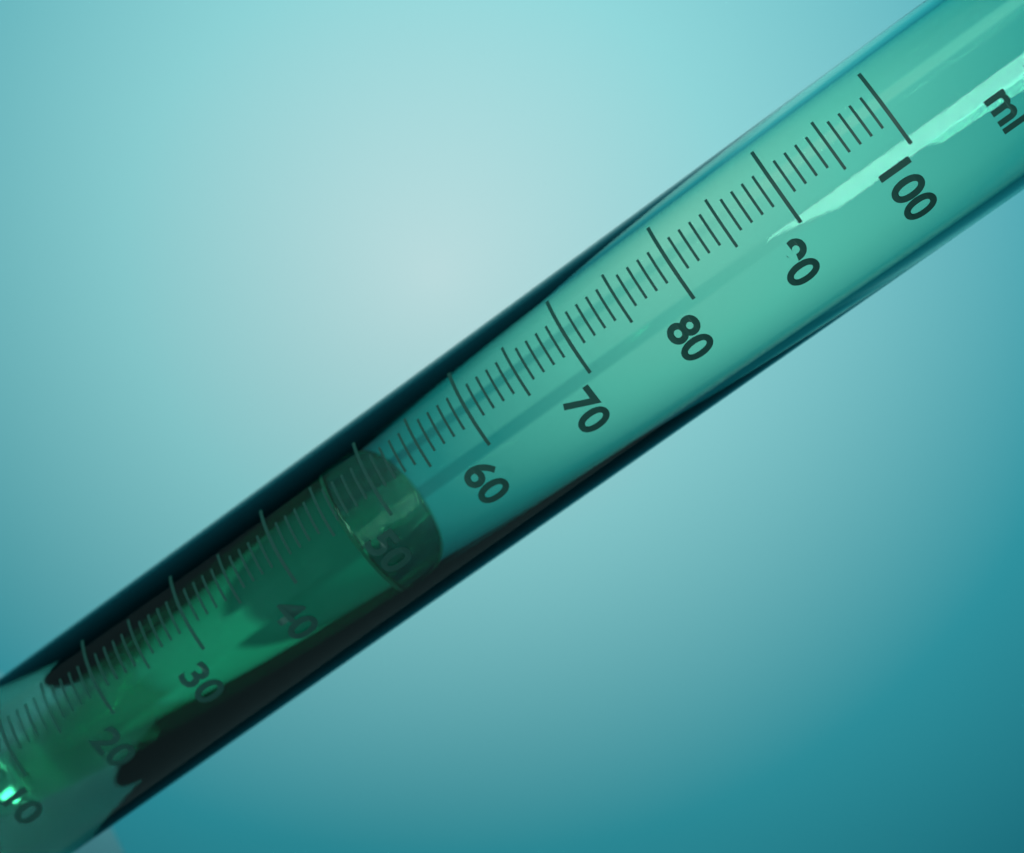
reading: 46 ml
